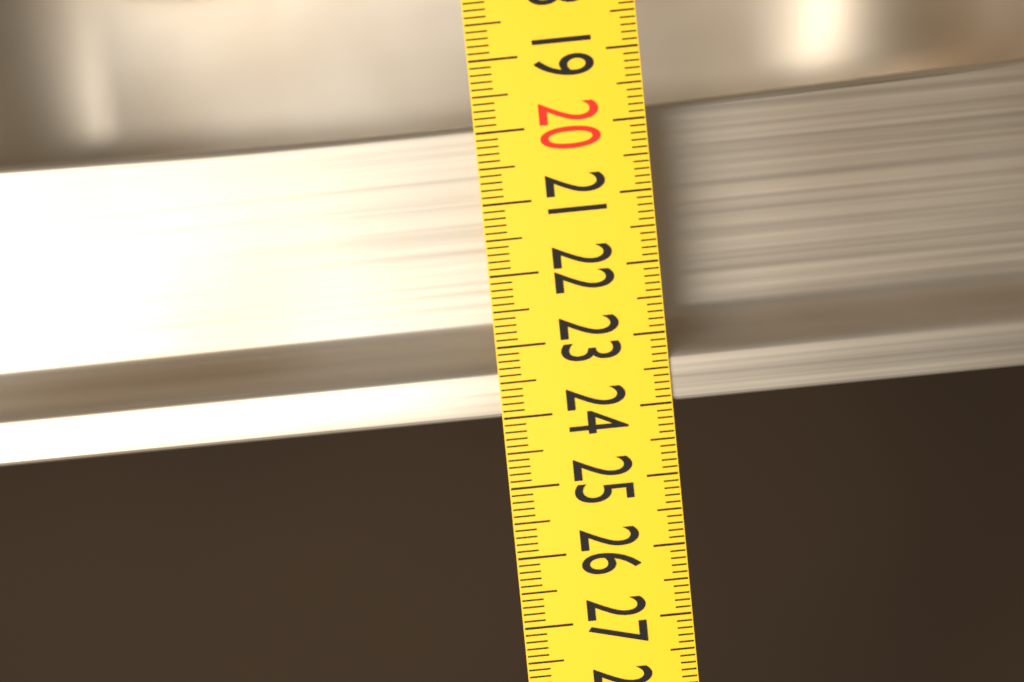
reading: 24.0 (no unit)
